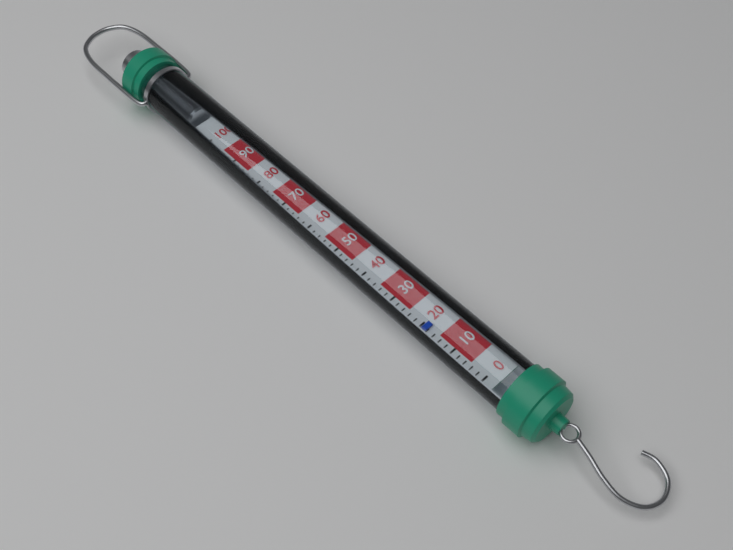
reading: 18 (no unit)
